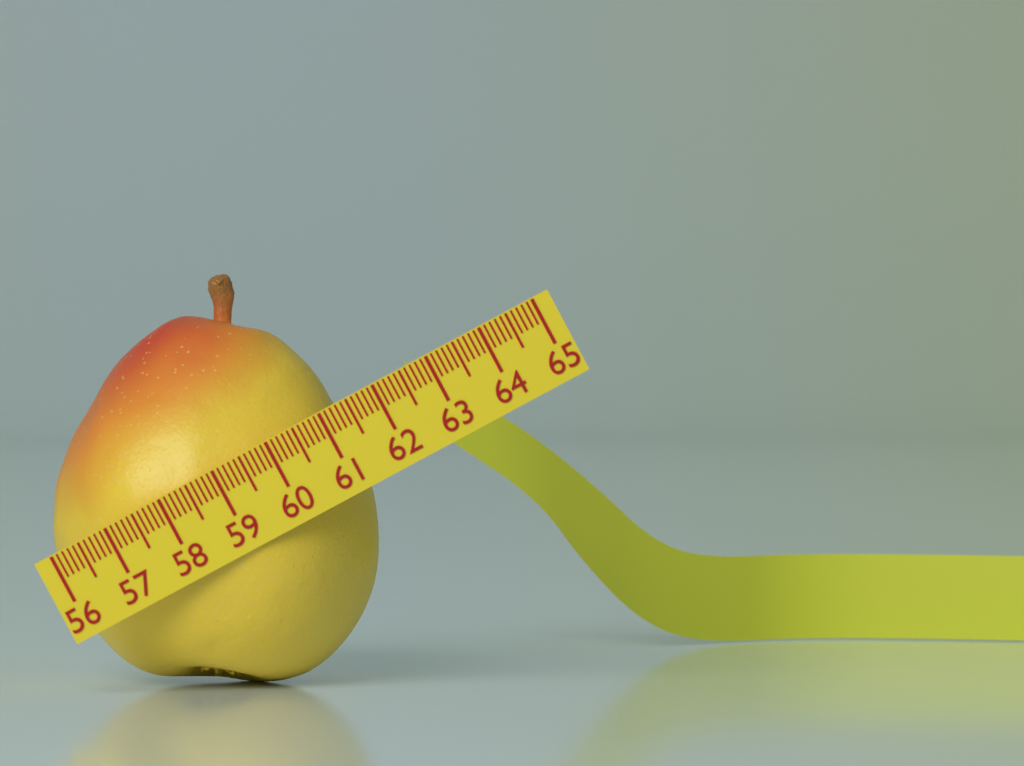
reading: 61.4 (no unit)
